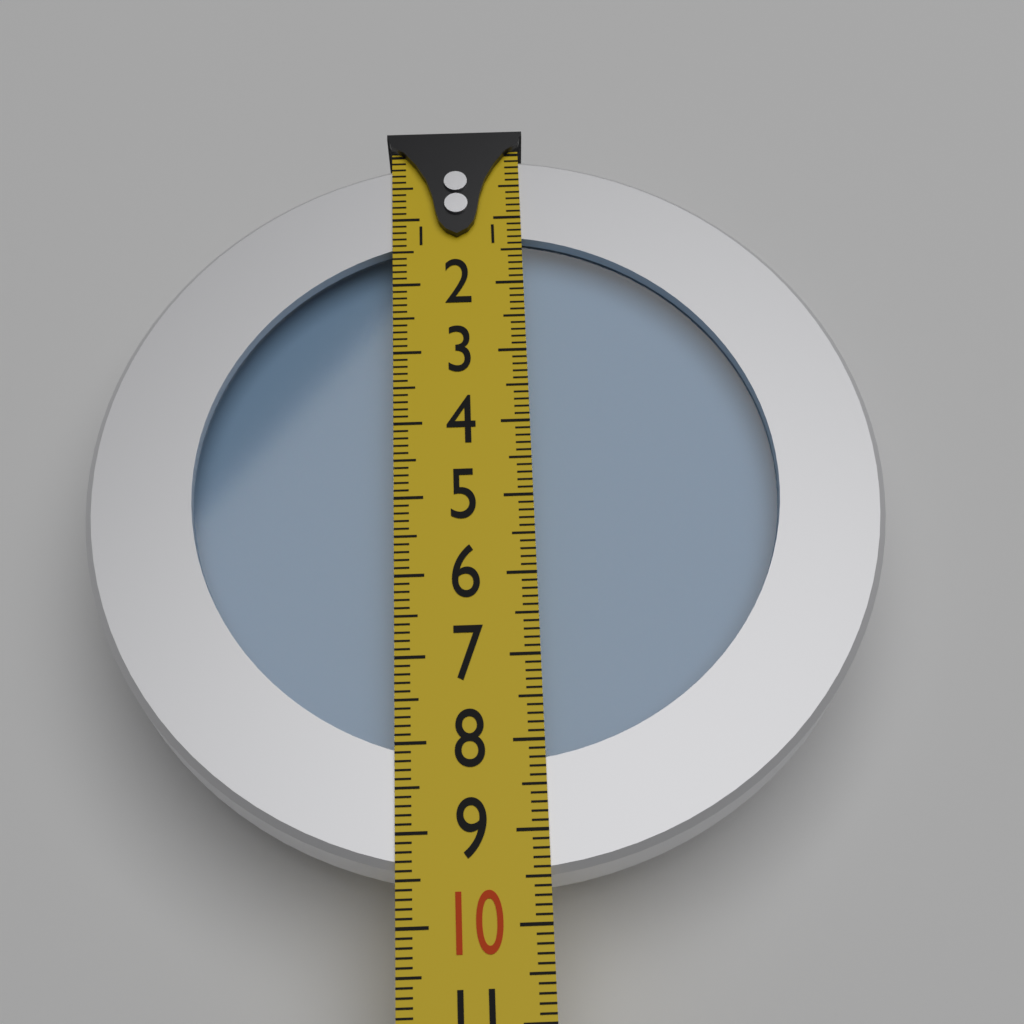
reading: 9.5 (no unit)
